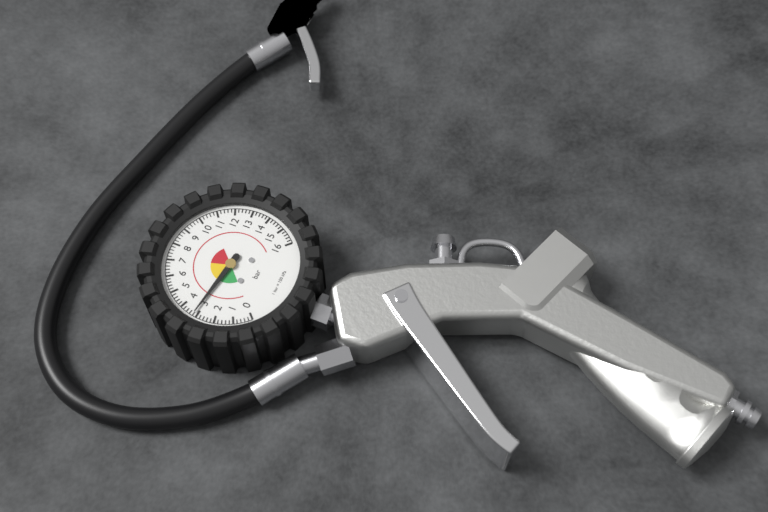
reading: 3.2 bar
